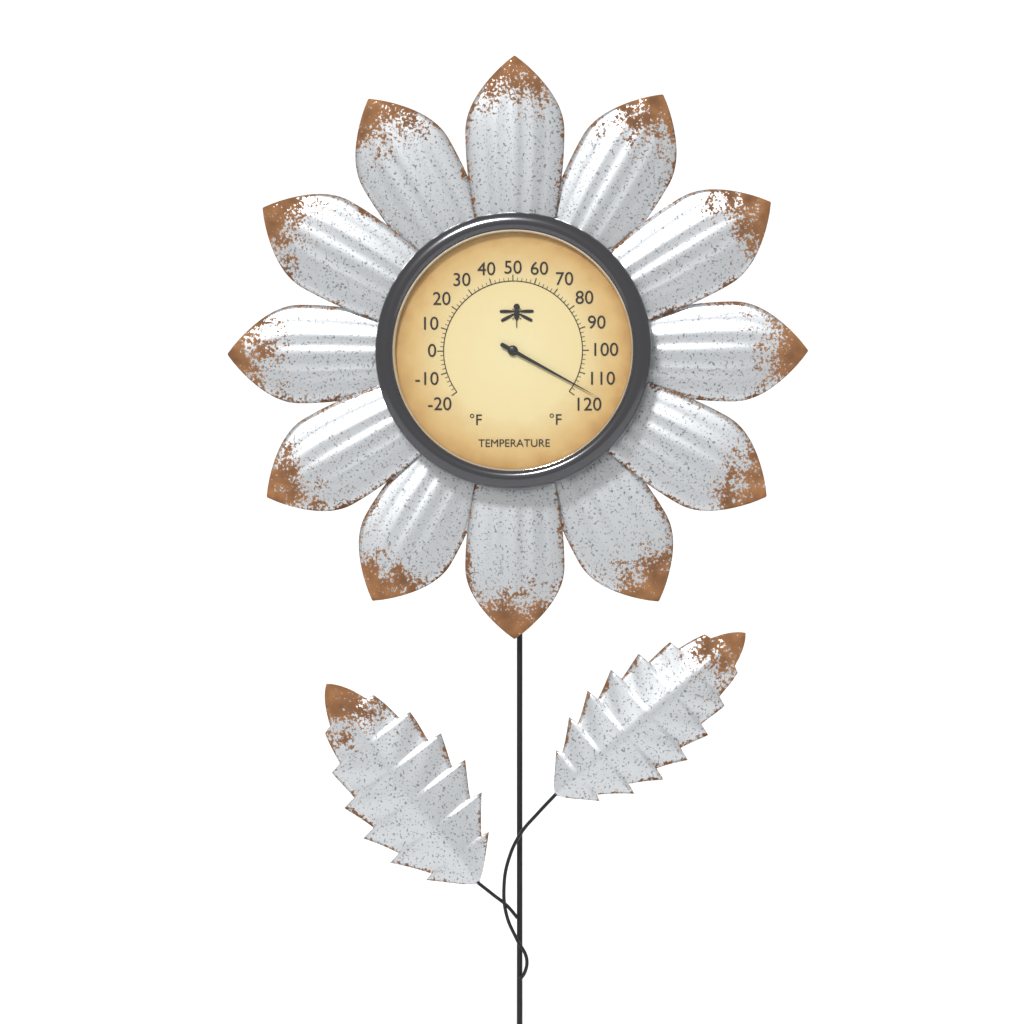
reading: 116 °F
